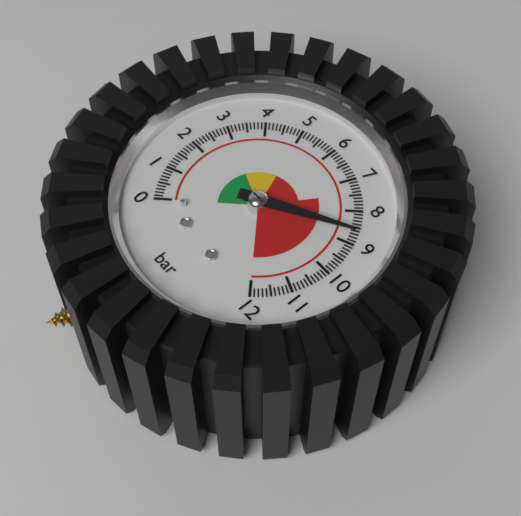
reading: 8.7 bar
